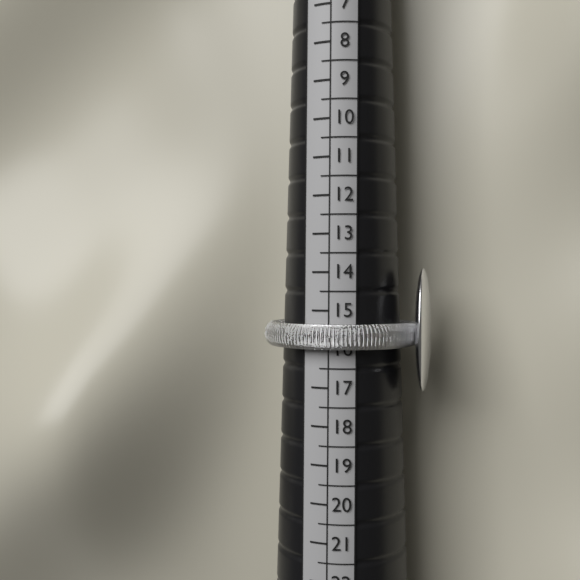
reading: 16.0 (no unit)
